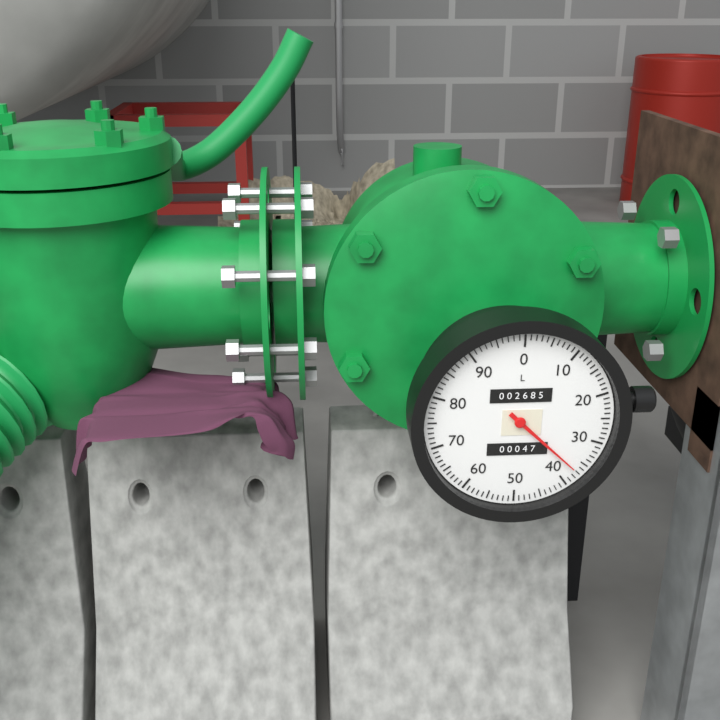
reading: 37 L
